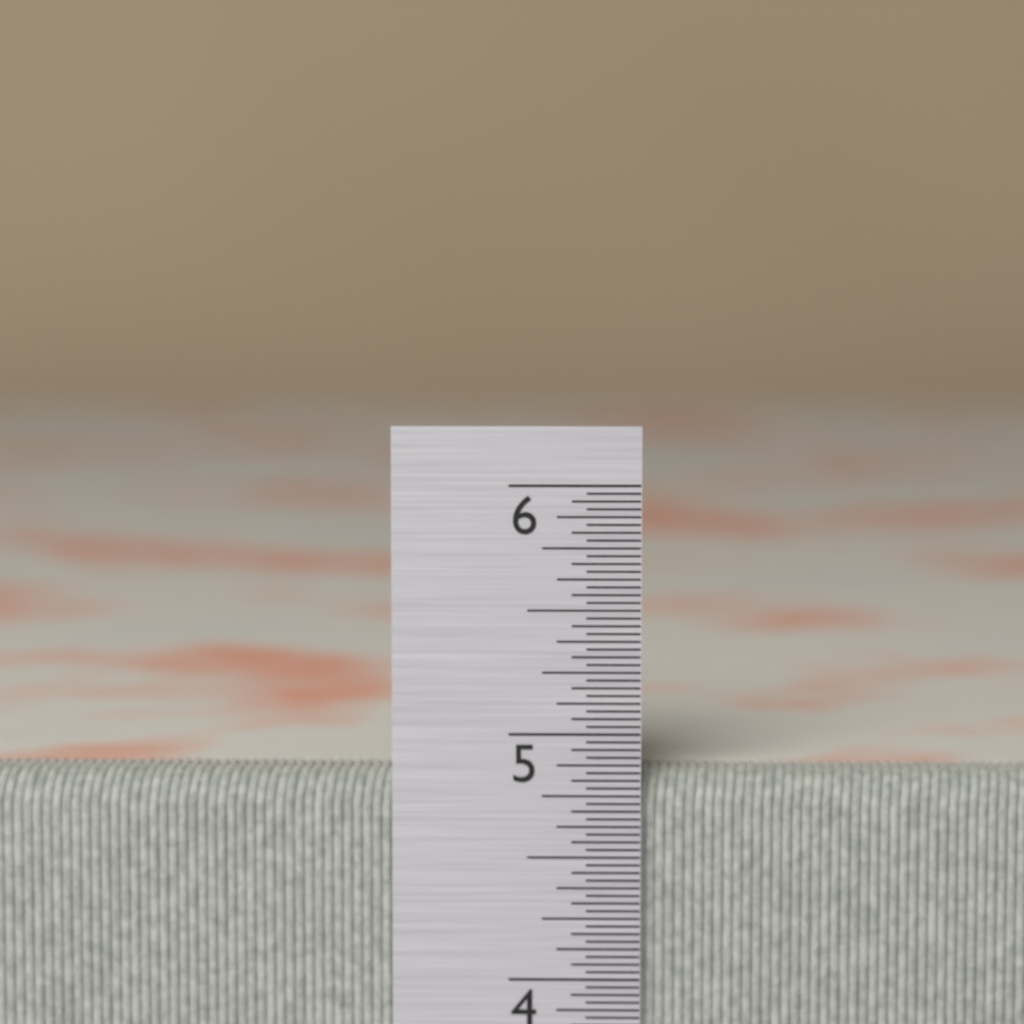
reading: 4.84375 in
